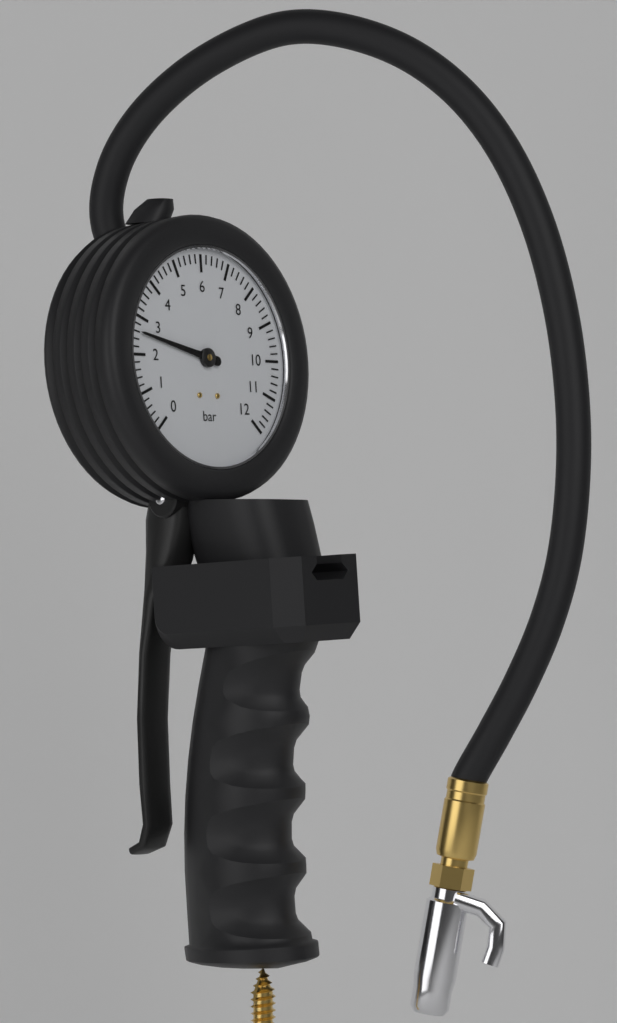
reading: 2.6 bar
